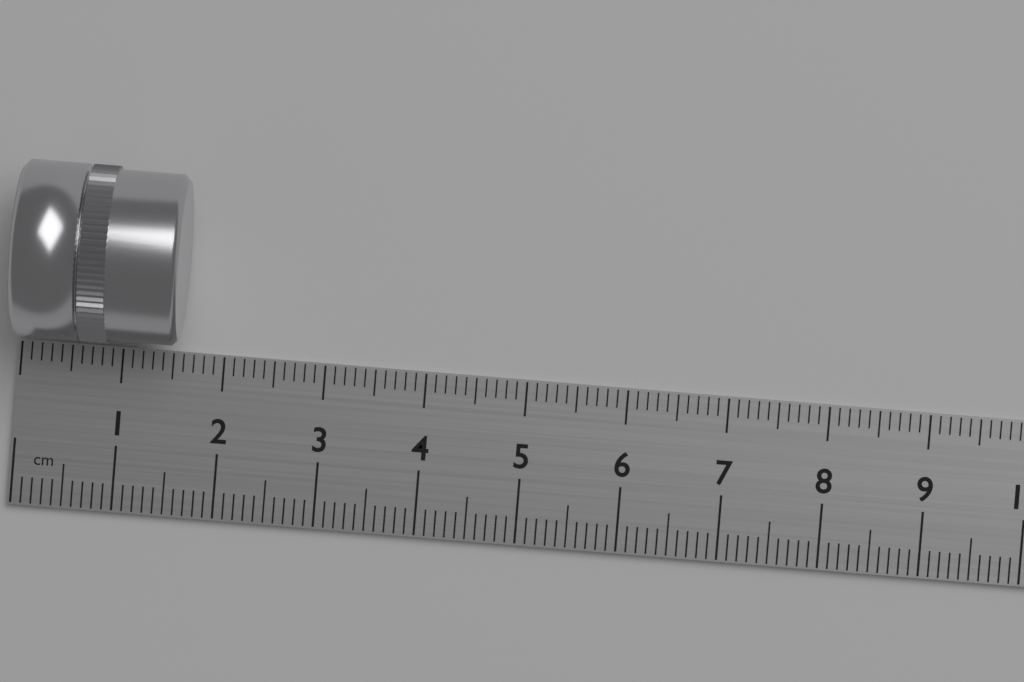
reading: 1.6 cm
